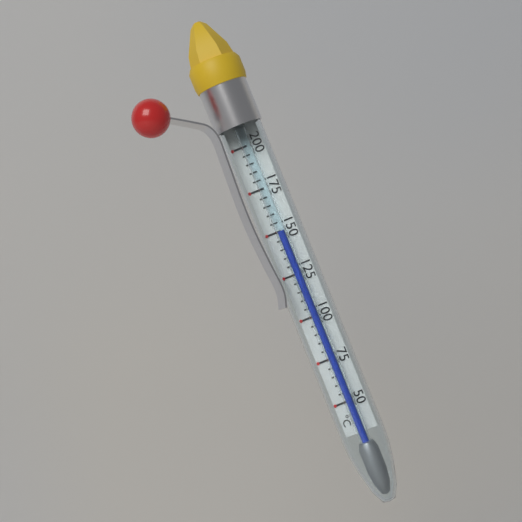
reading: 150 °C
